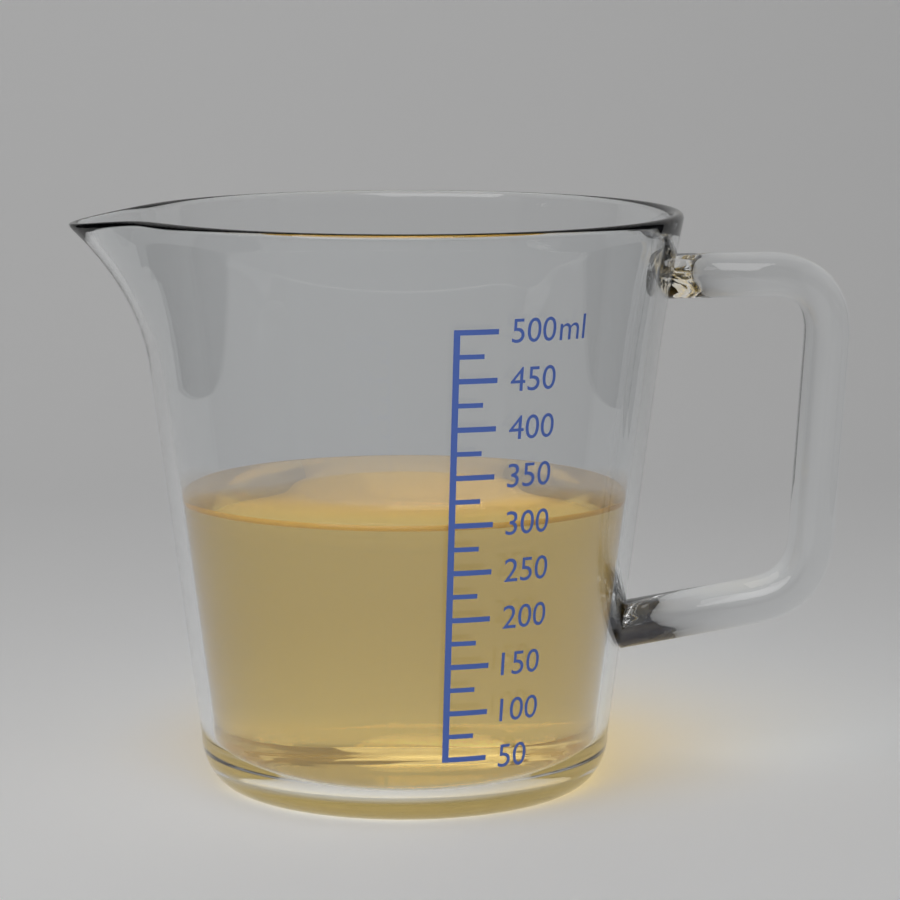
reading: 300 ml
